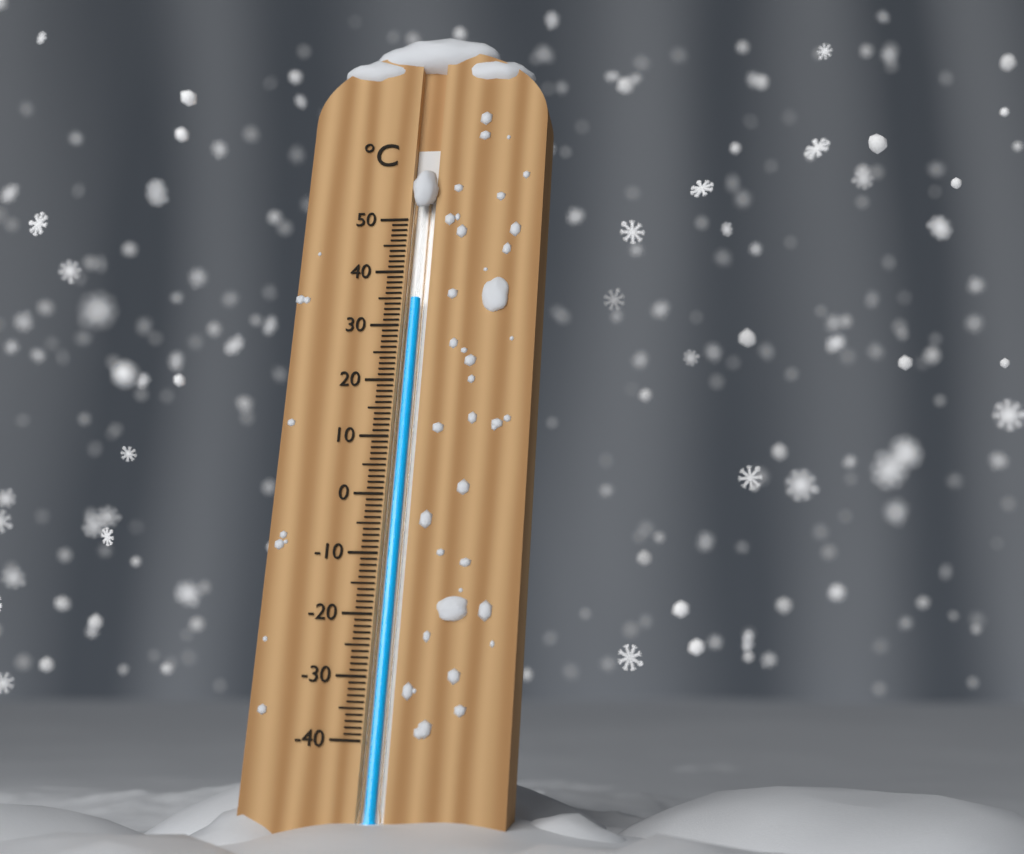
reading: 35 °C
